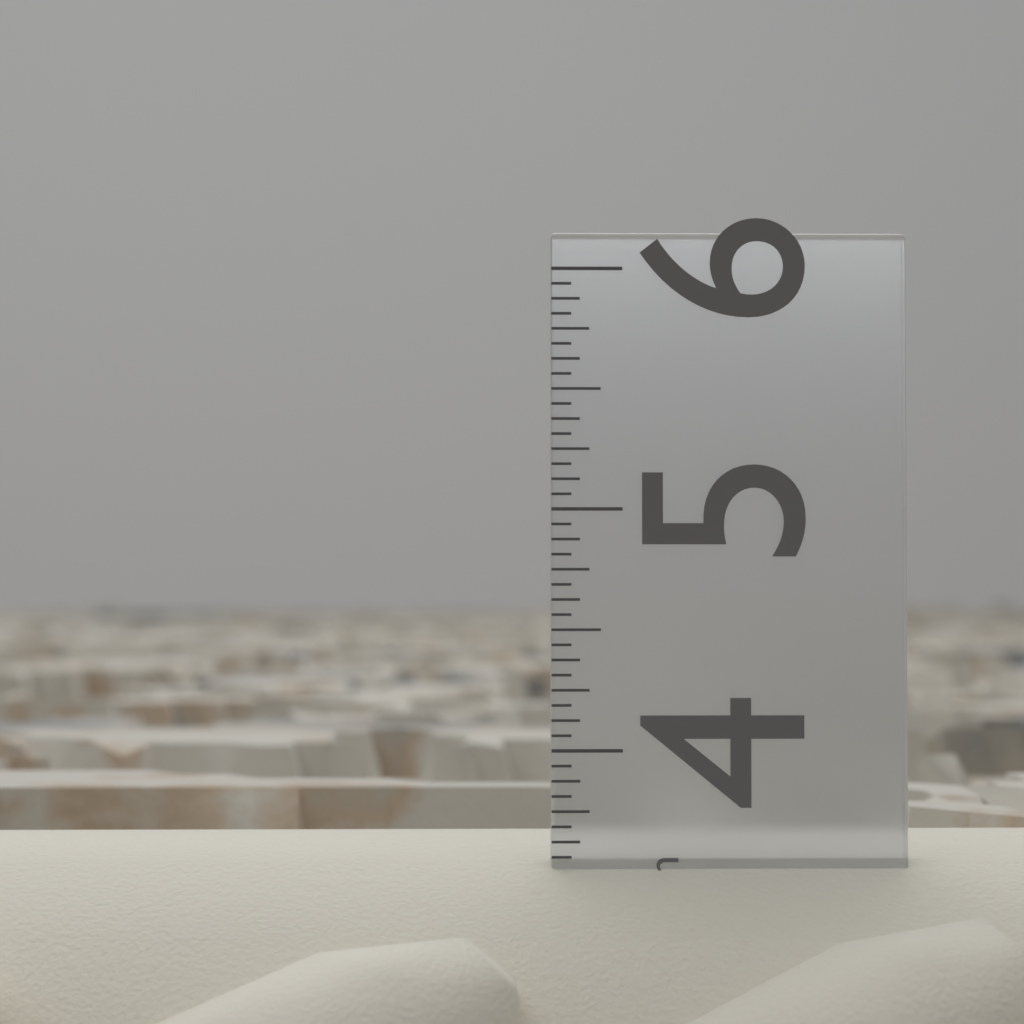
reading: 3.6250 in
